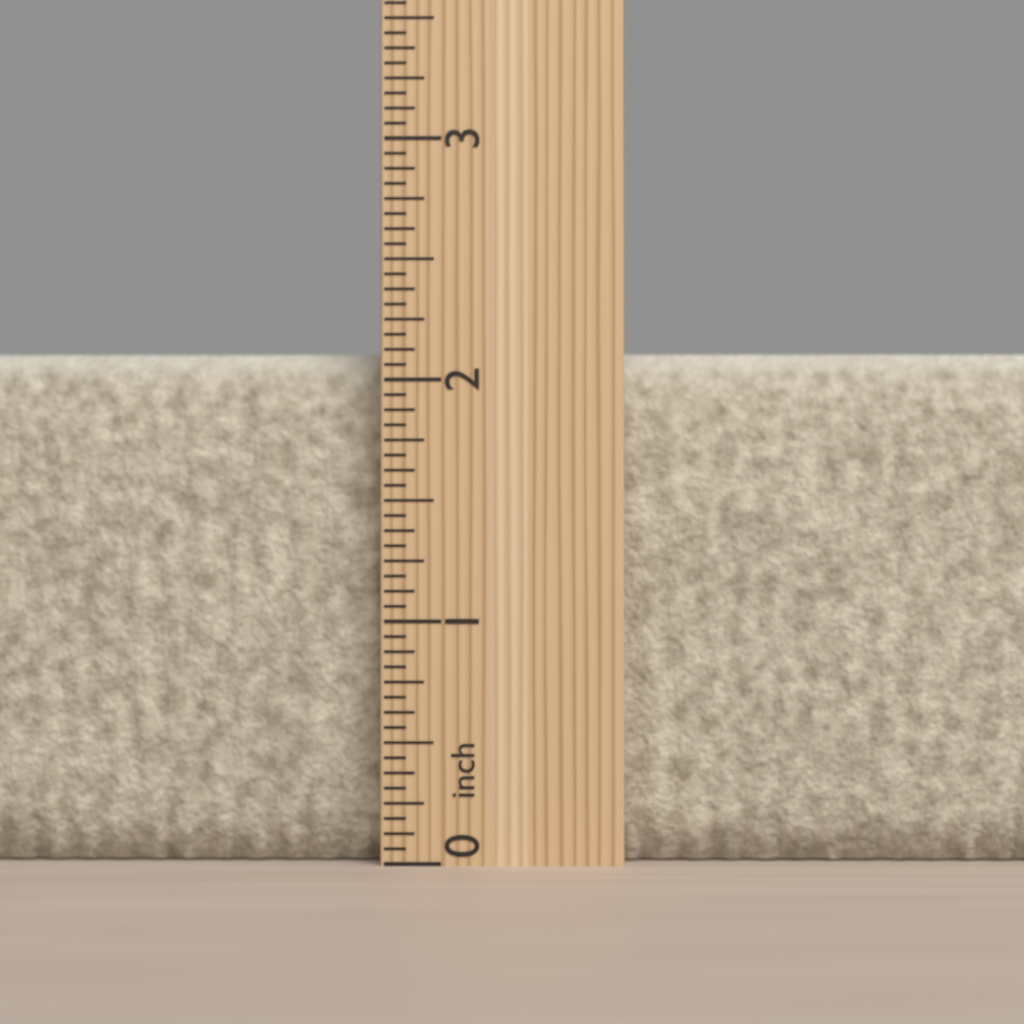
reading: 2.1250 inch
